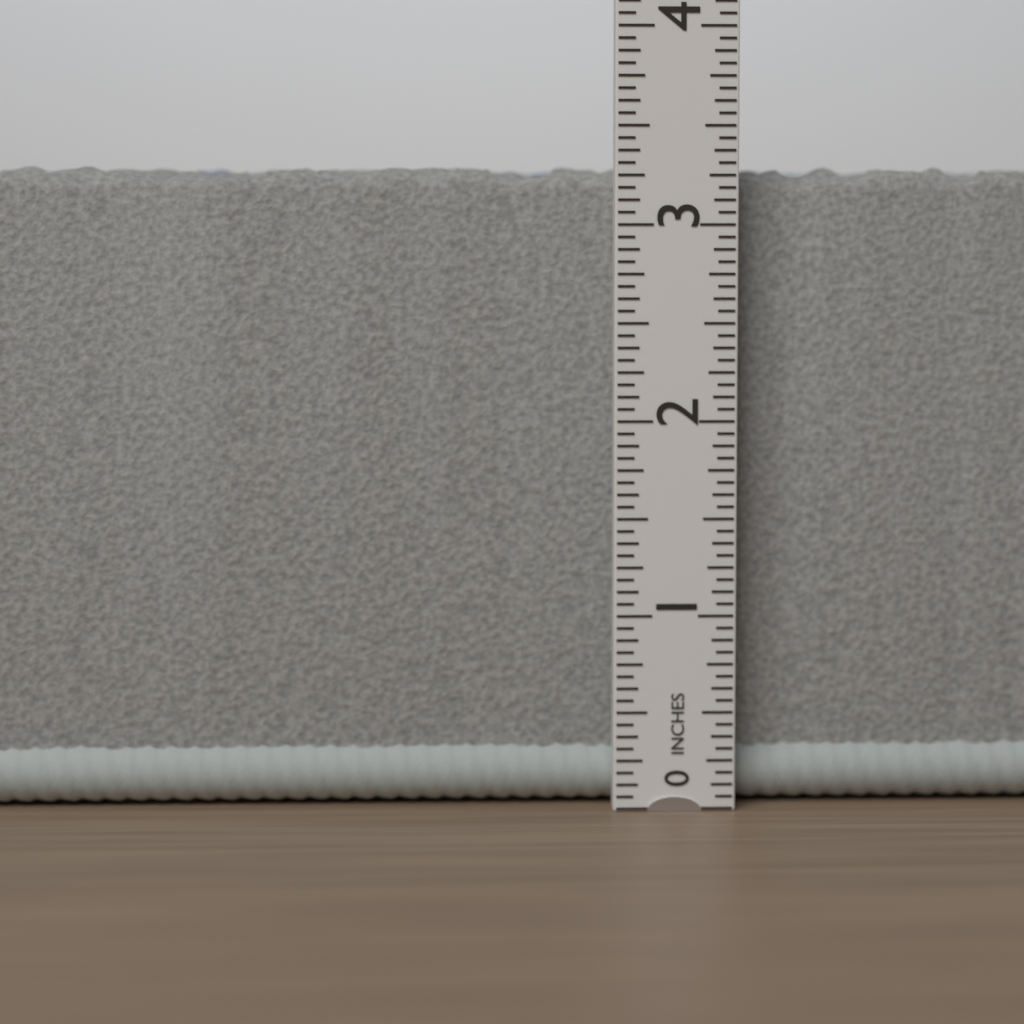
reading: 3.3125 in
